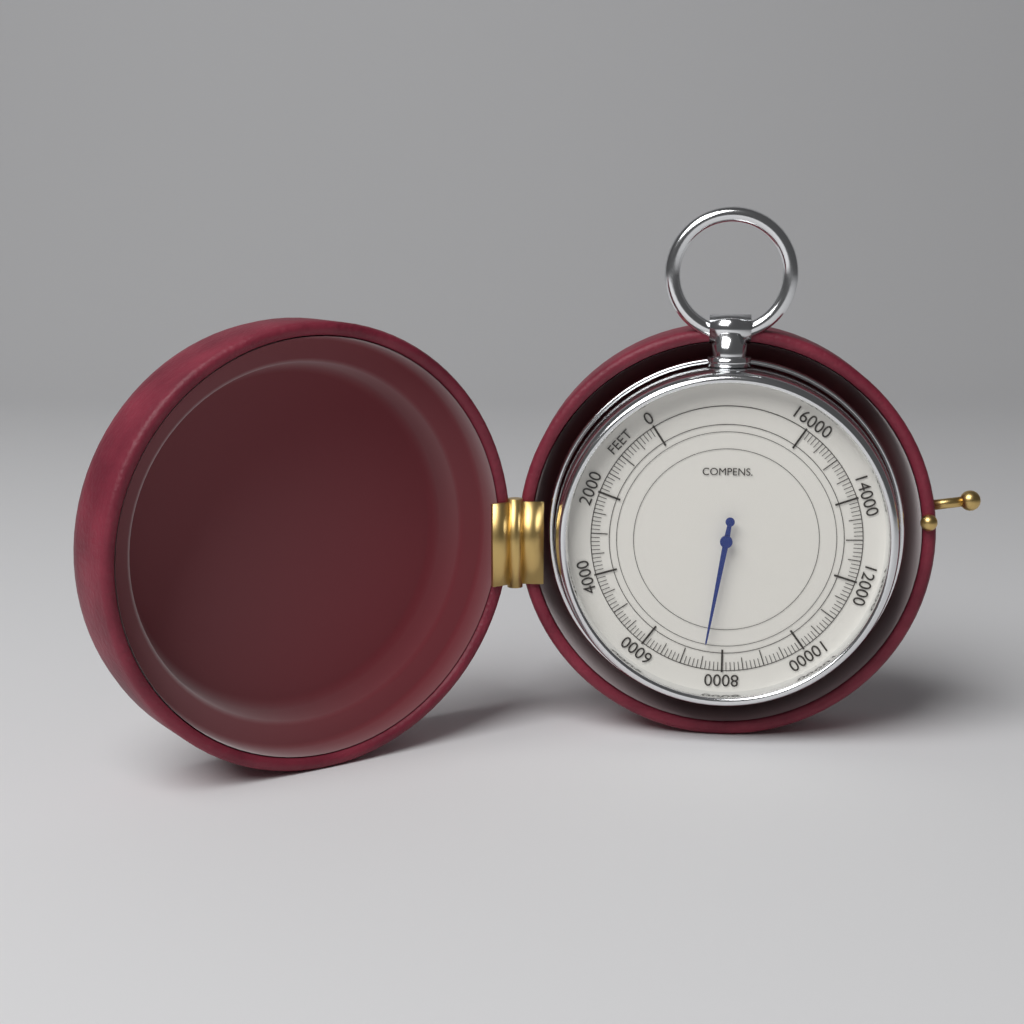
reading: 7500 feet
